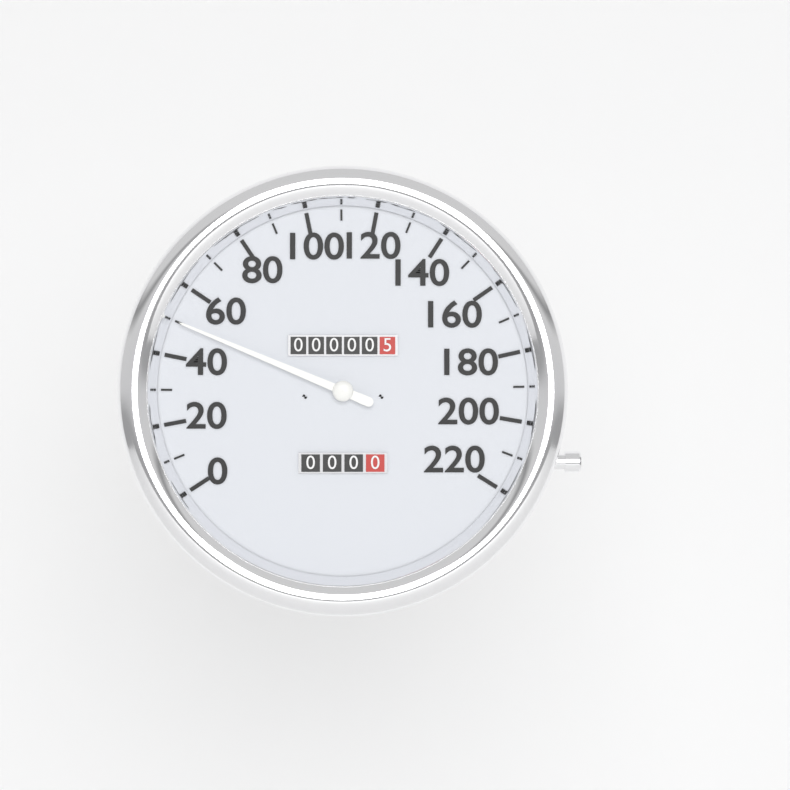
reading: 50 (no unit)
